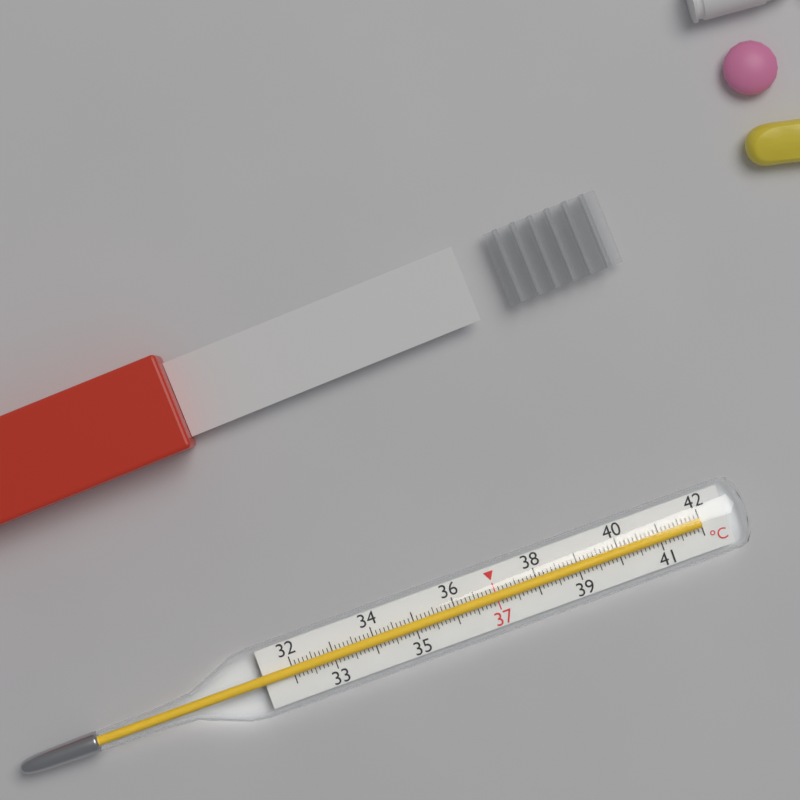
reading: 42.0 °C
